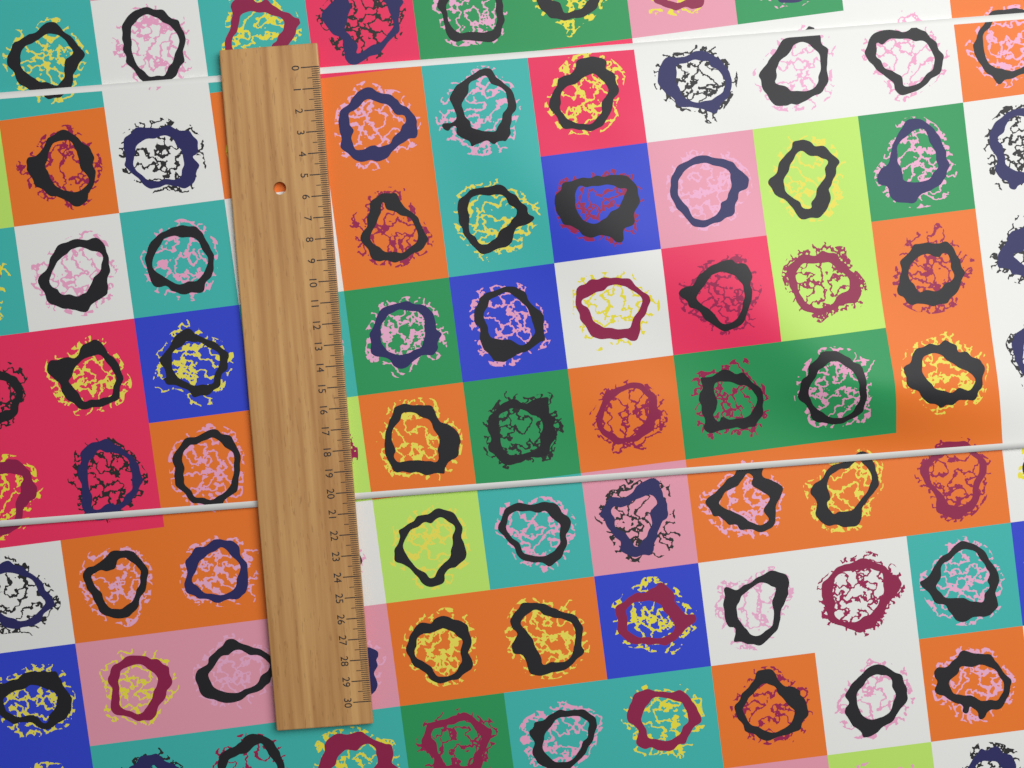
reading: 20.4 (no unit)
